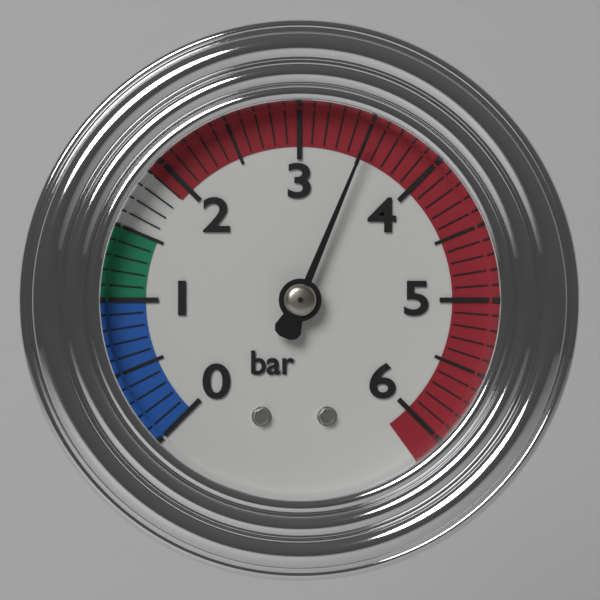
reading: 3.5 bar
